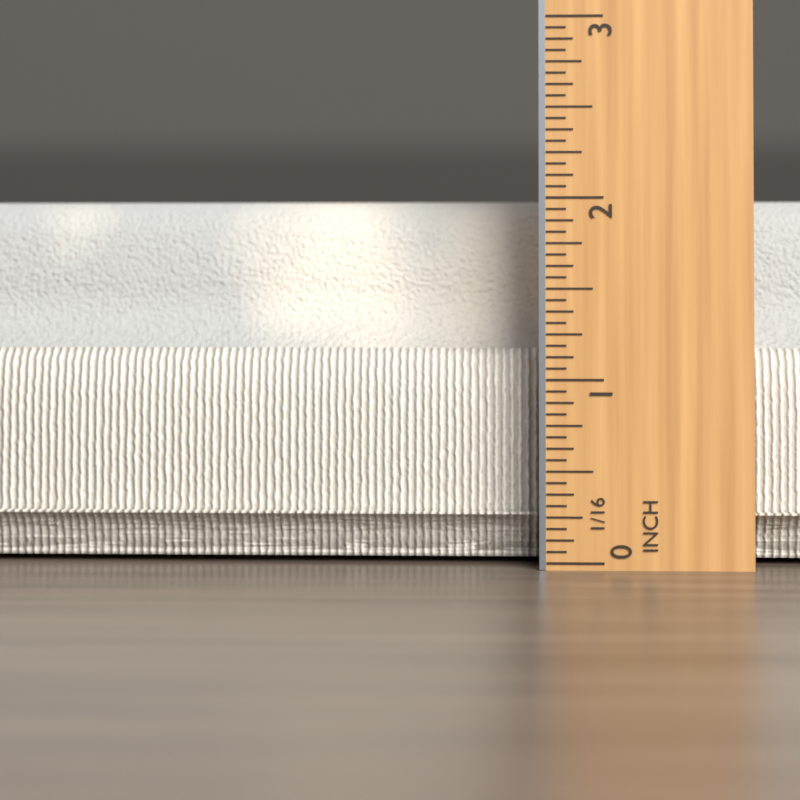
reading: 2.0000 in
